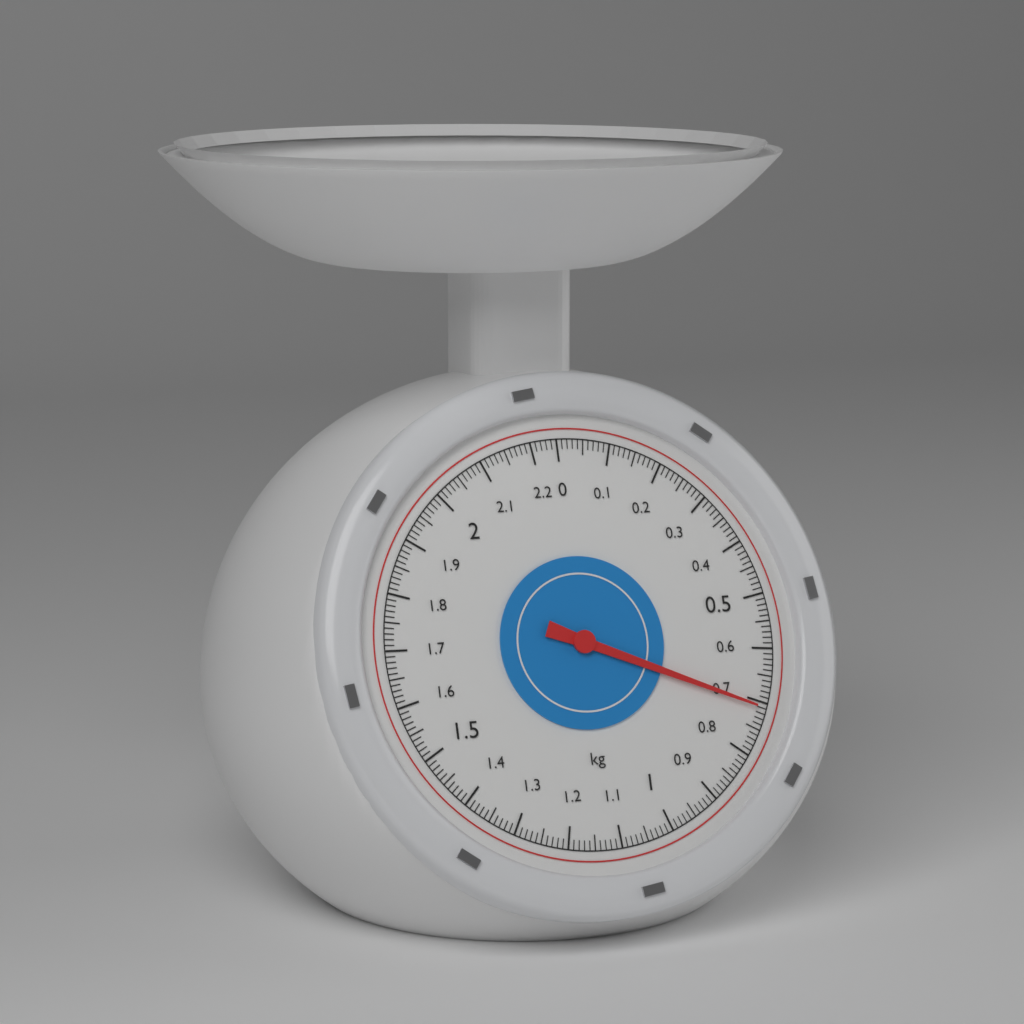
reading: 0.71 kg
